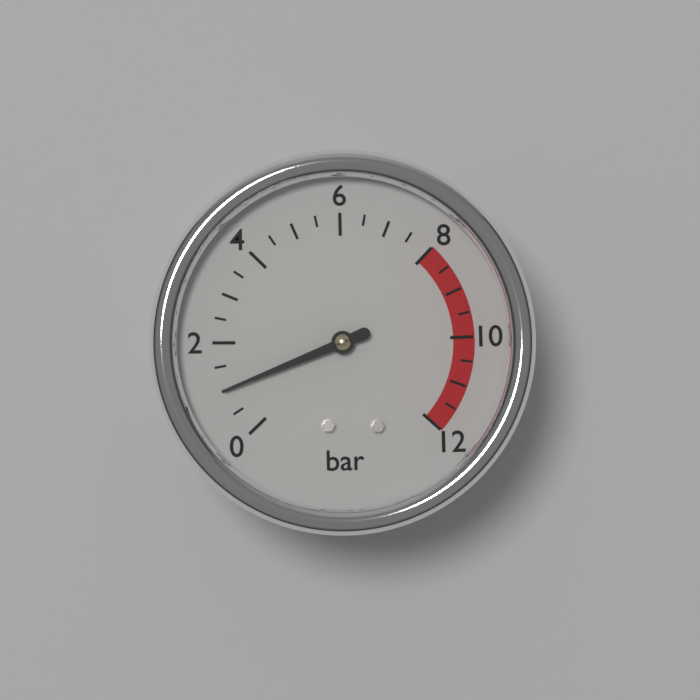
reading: 1.0 bar
